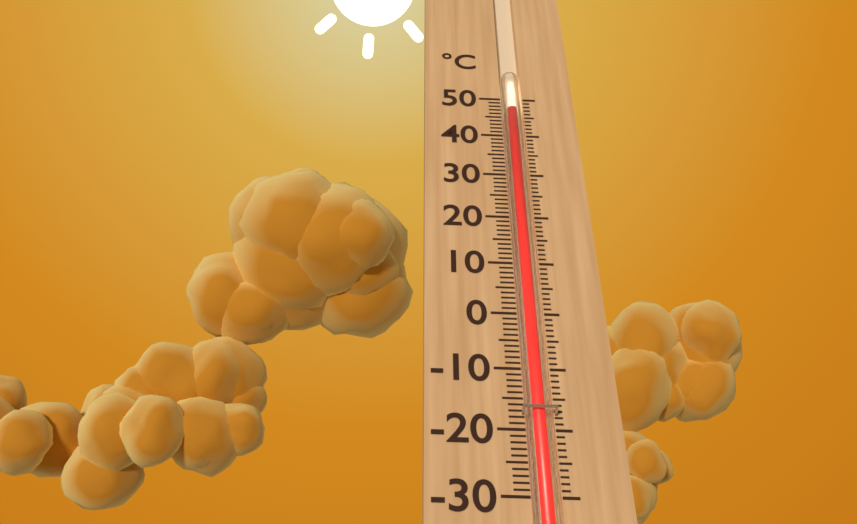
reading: 47 °C
